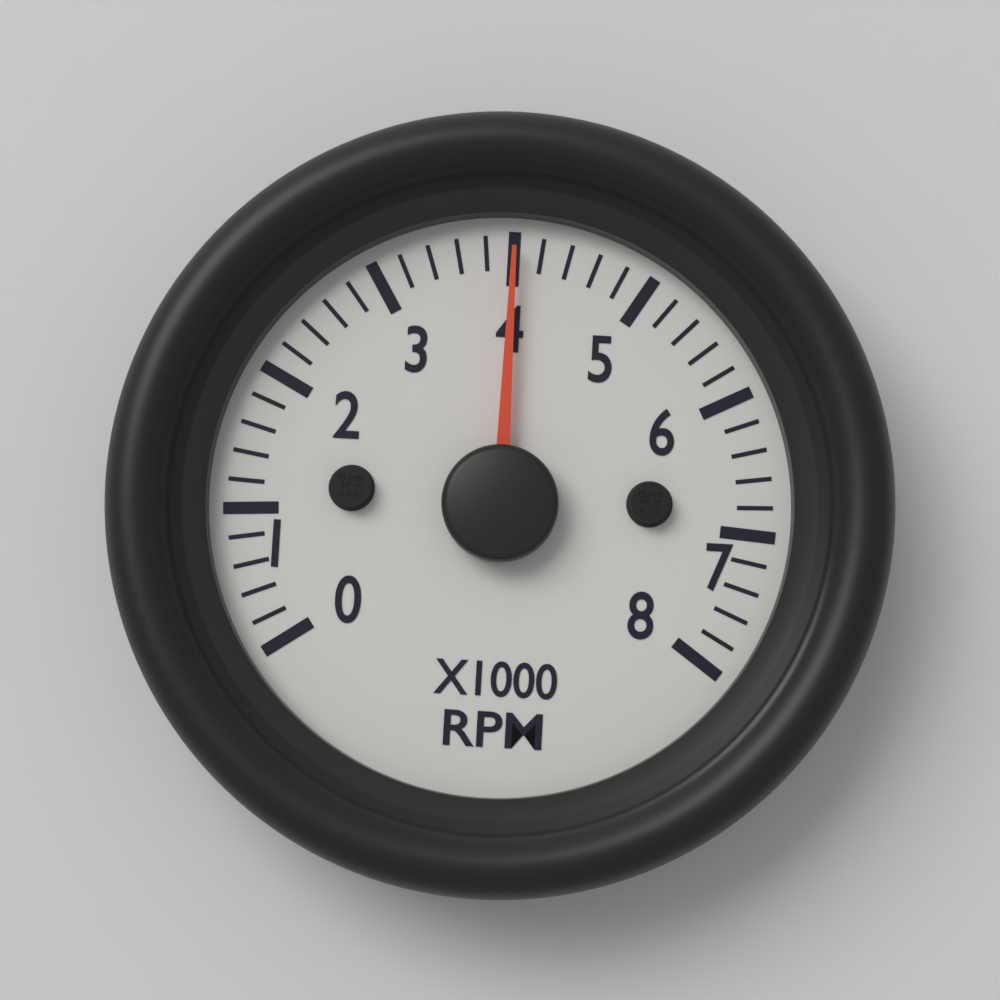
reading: 4000 RPM
